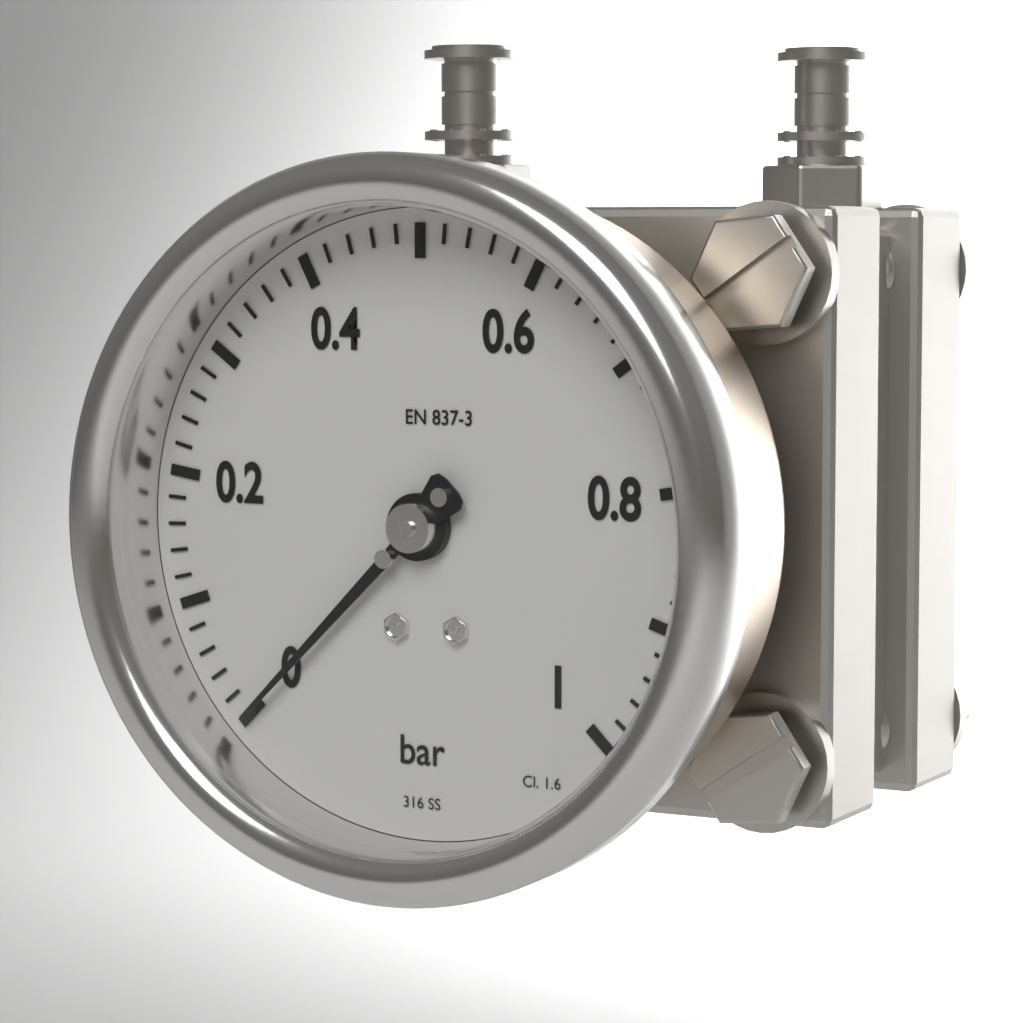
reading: 0.00 bar
